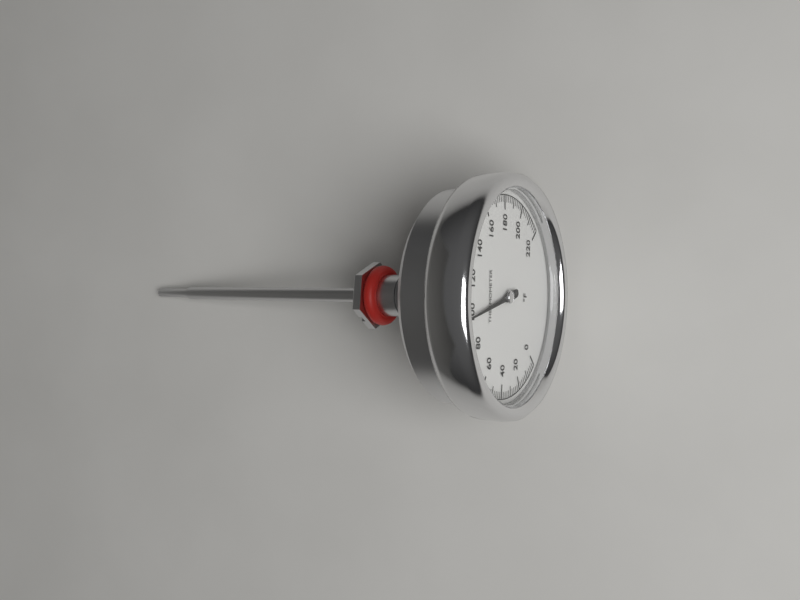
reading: 98 °F
